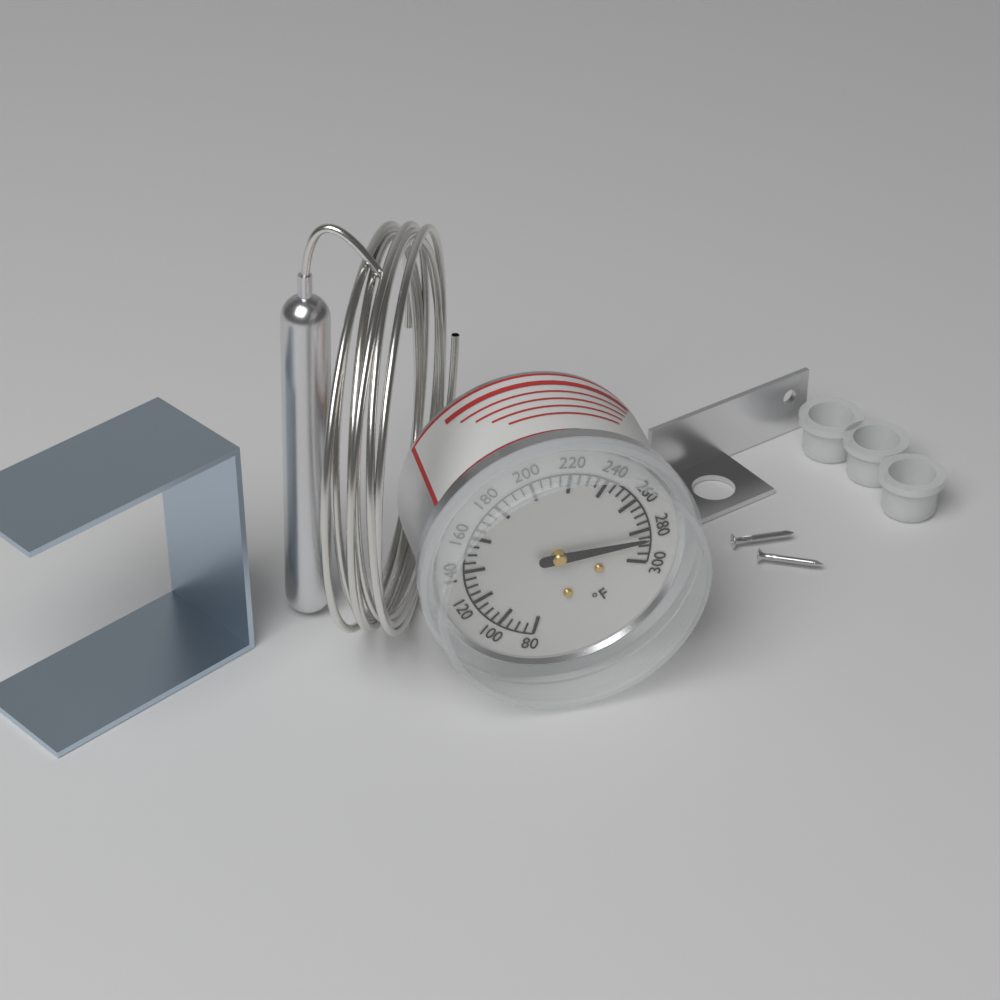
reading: 285 °F
